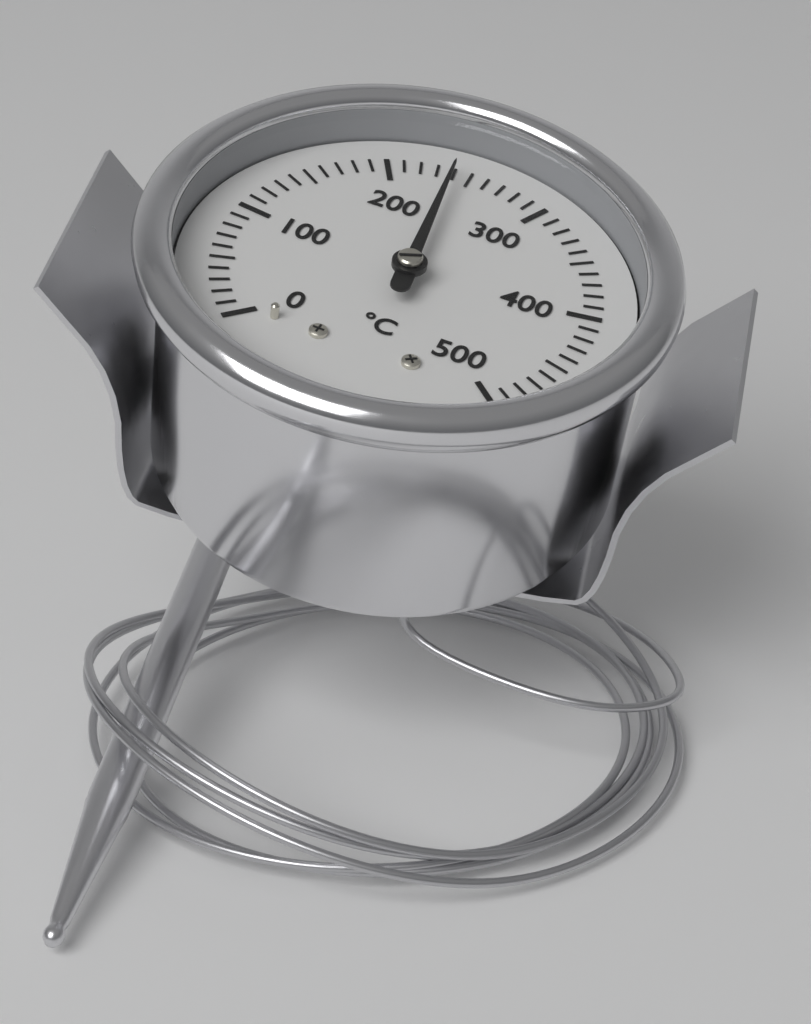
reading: 240 °C
